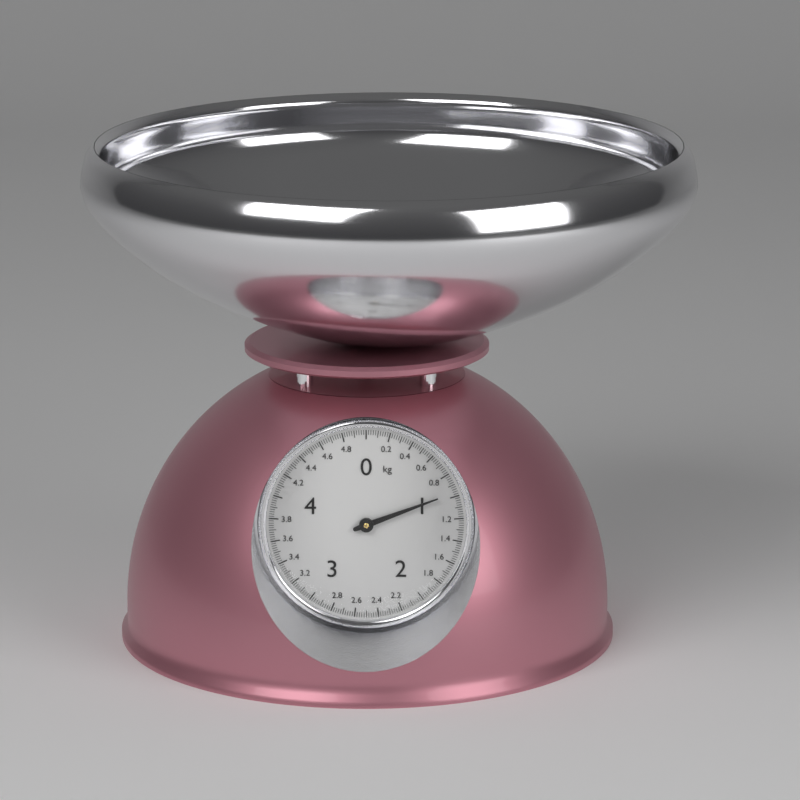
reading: 0.96 kg
